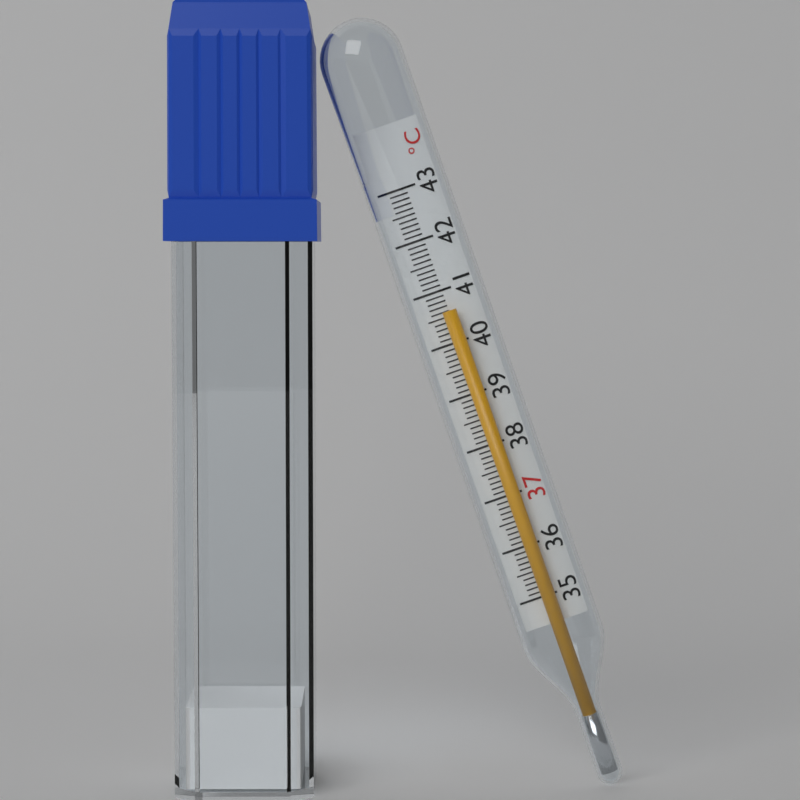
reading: 40.6 °C
